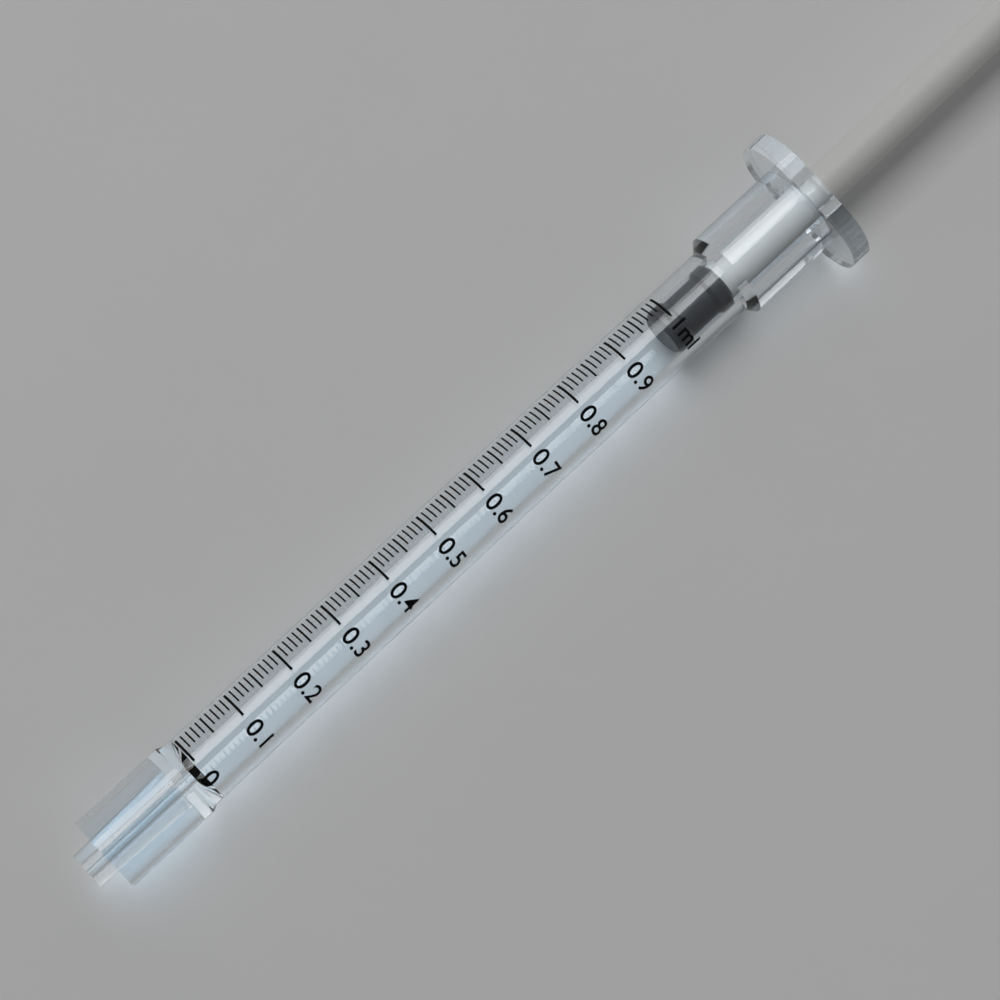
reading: 0.98 ml
